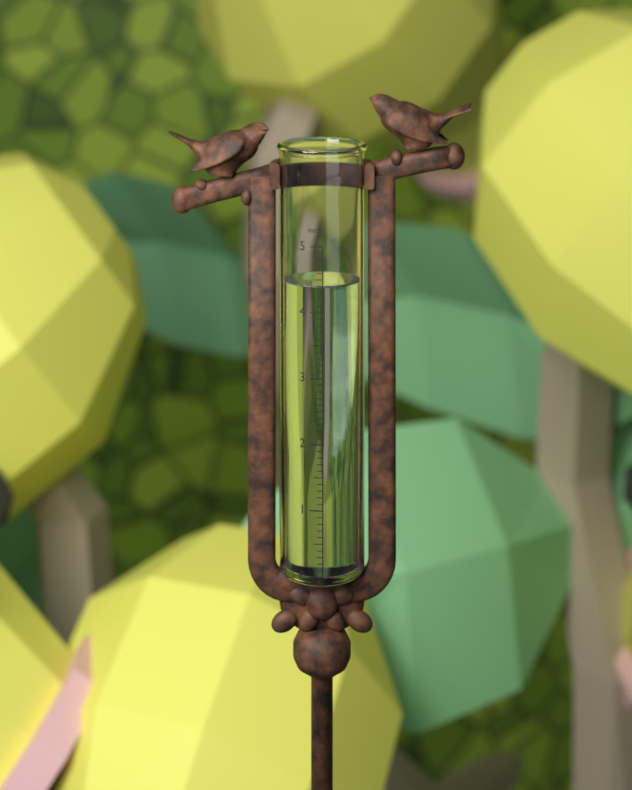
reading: 4.4 in
